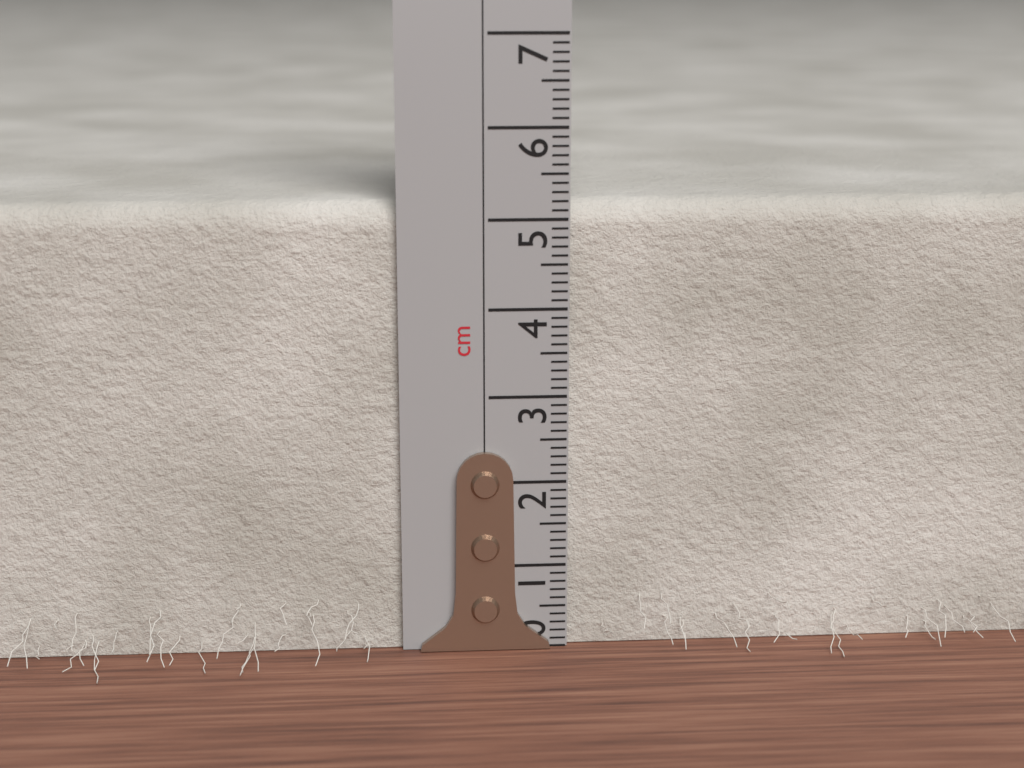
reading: 5.2 cm
